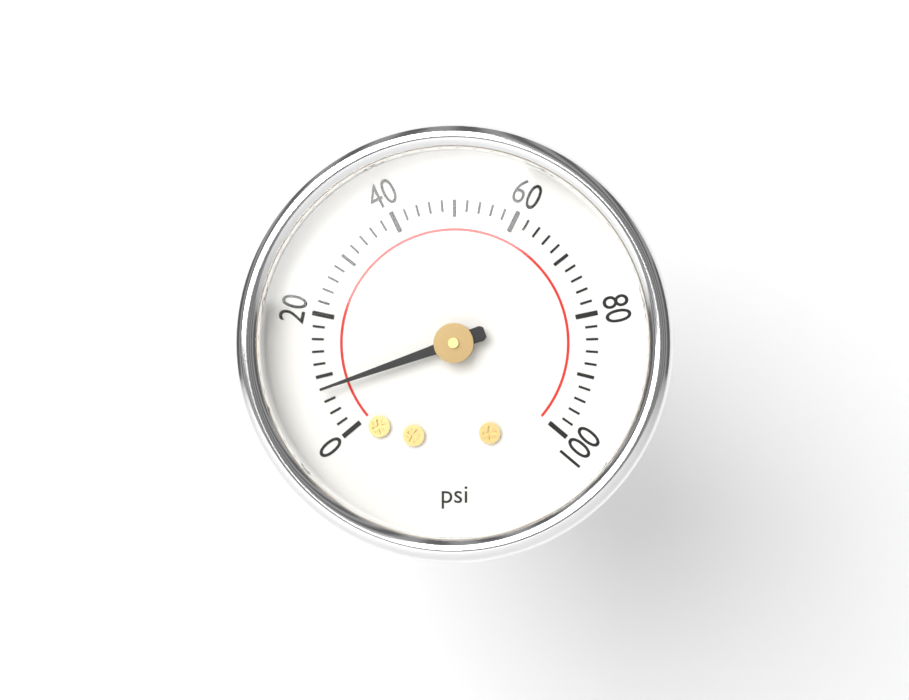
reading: 8 psi
